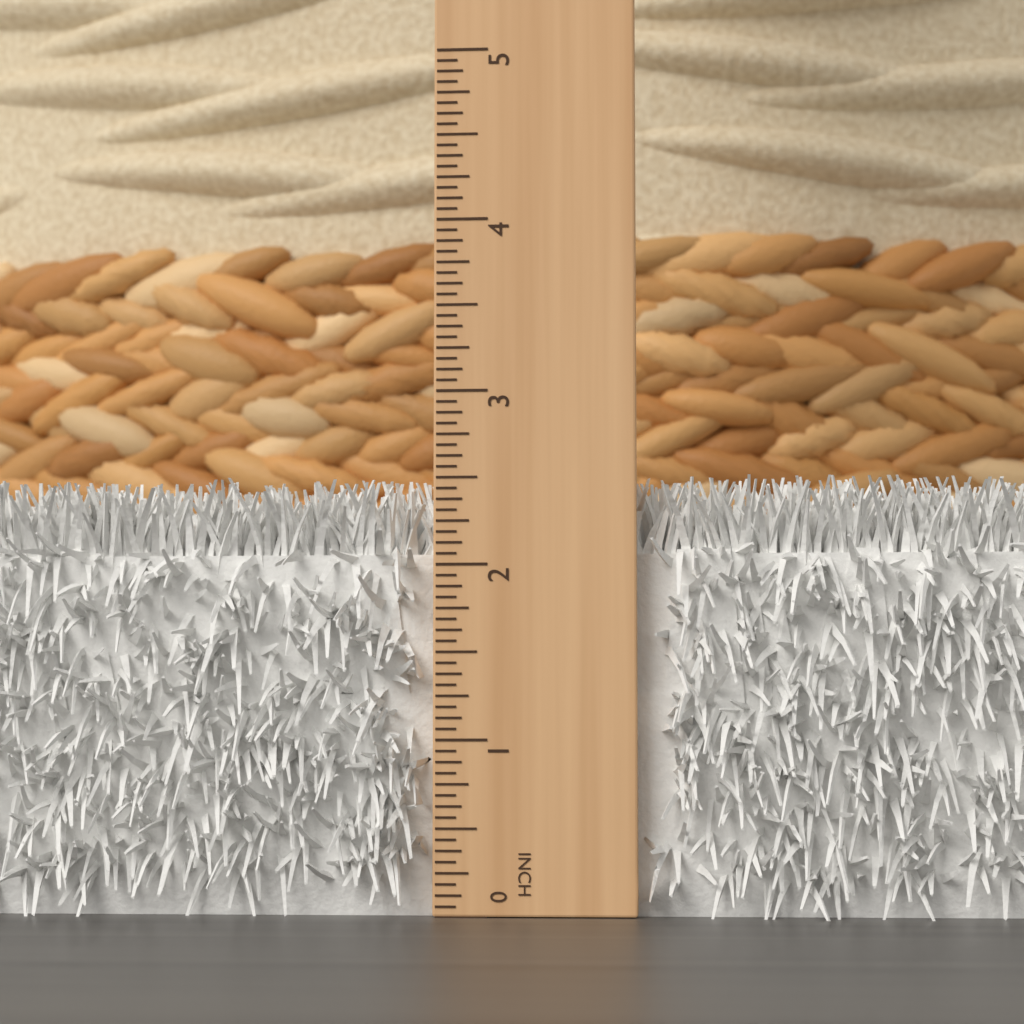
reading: 2.5000 in
